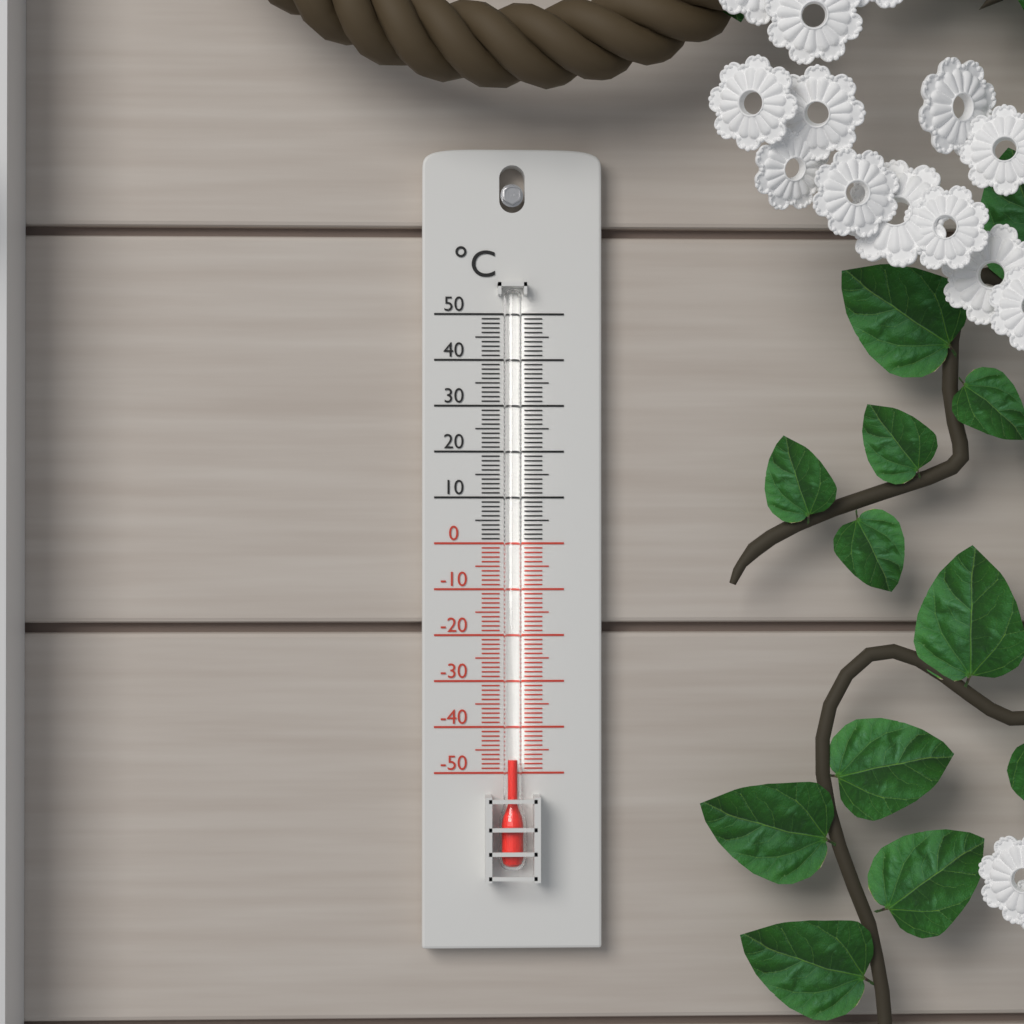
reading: -47 °C
